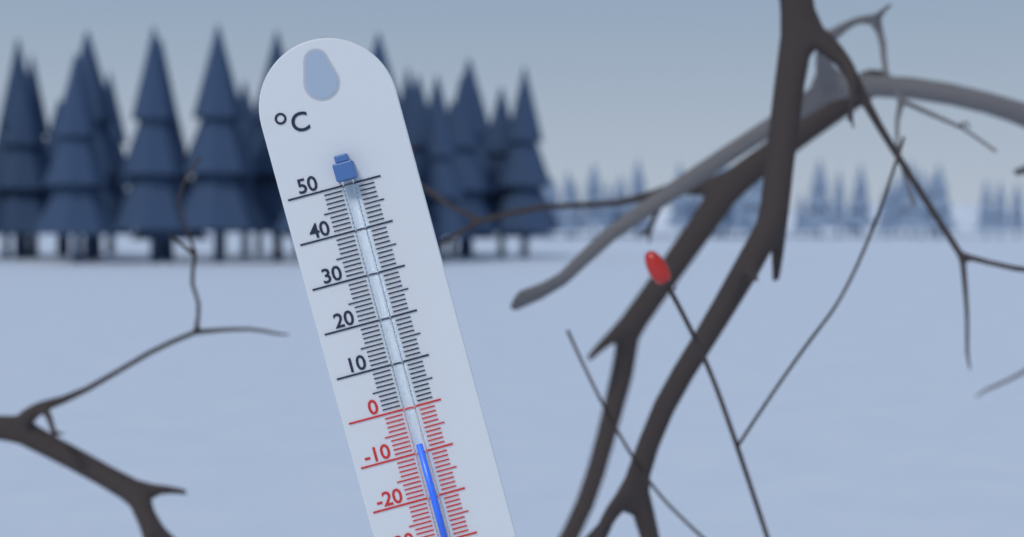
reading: -8 °C
